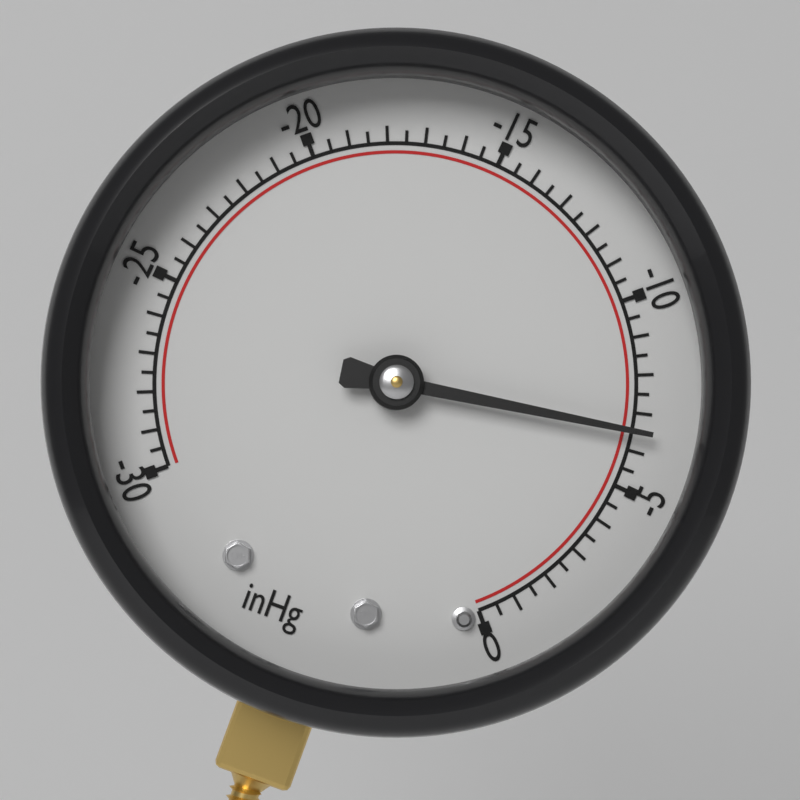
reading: -6.5 inHg
